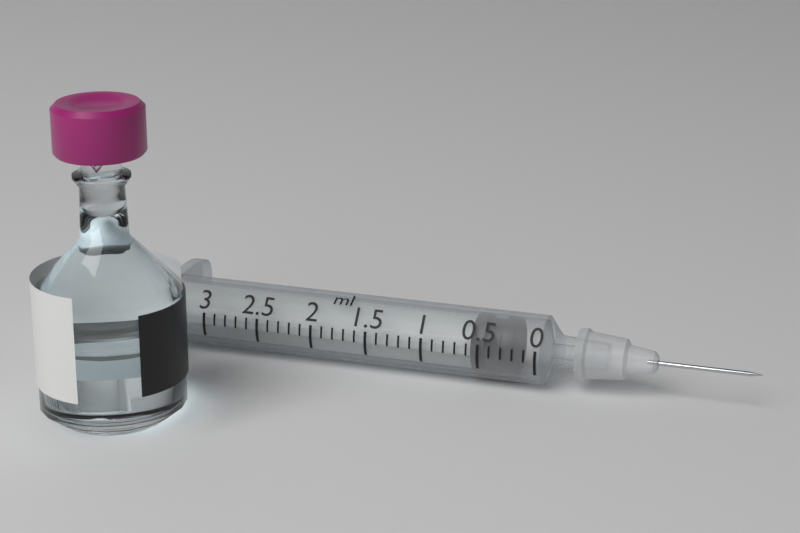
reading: 0.2 ml
